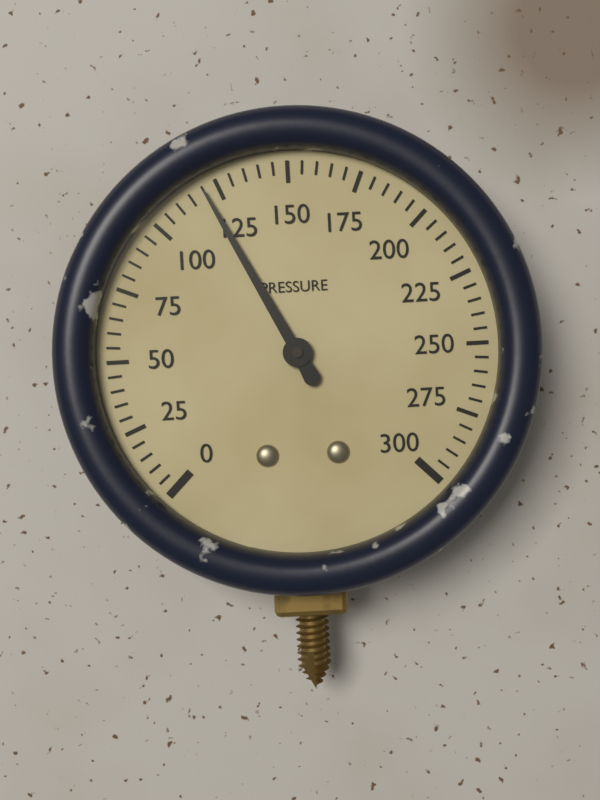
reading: 120 (no unit)
